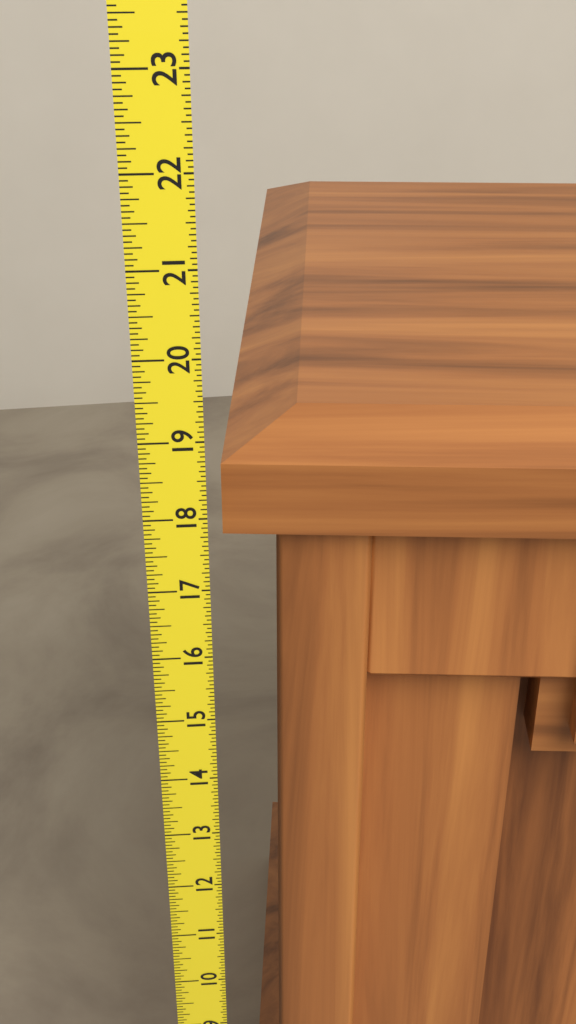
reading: 18.9375 (no unit)
